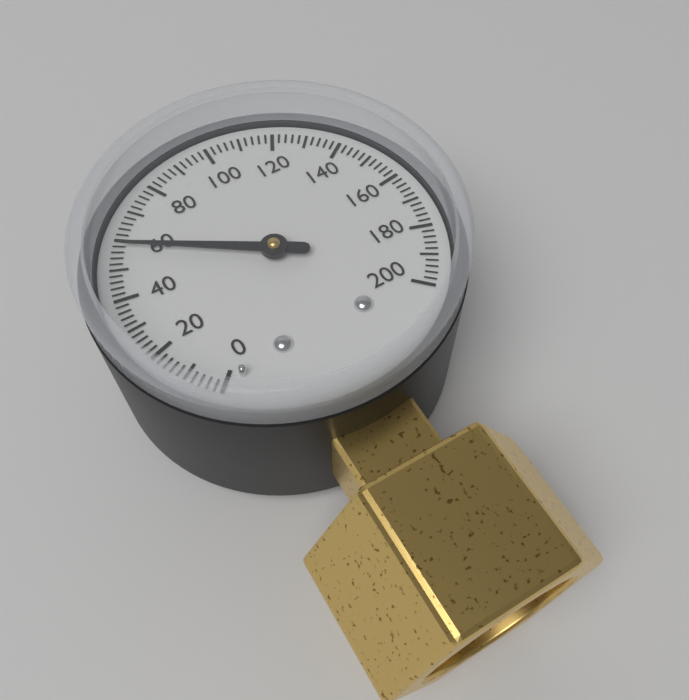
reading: 58 (no unit)
